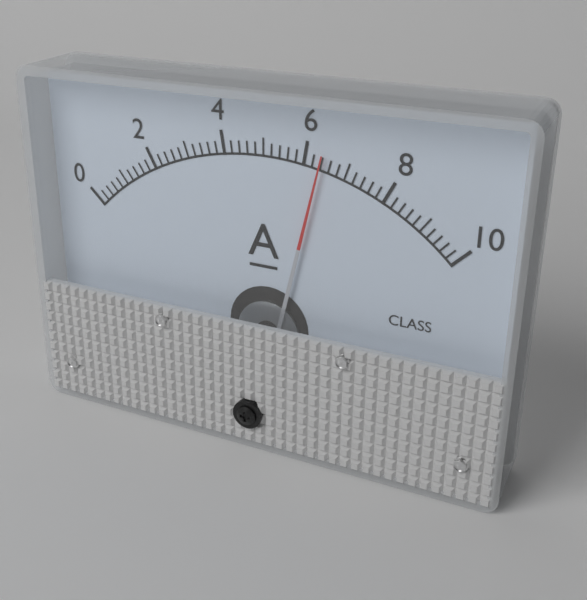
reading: 6.4 A
